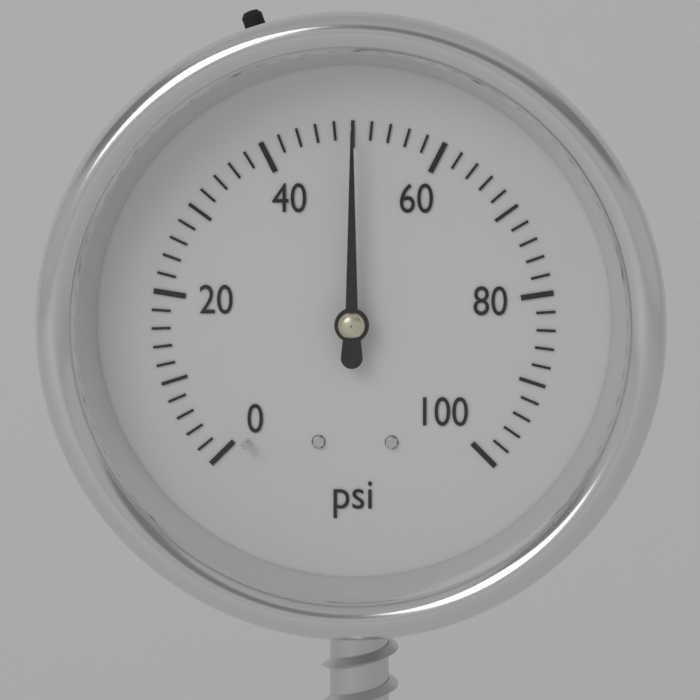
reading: 50 psi
